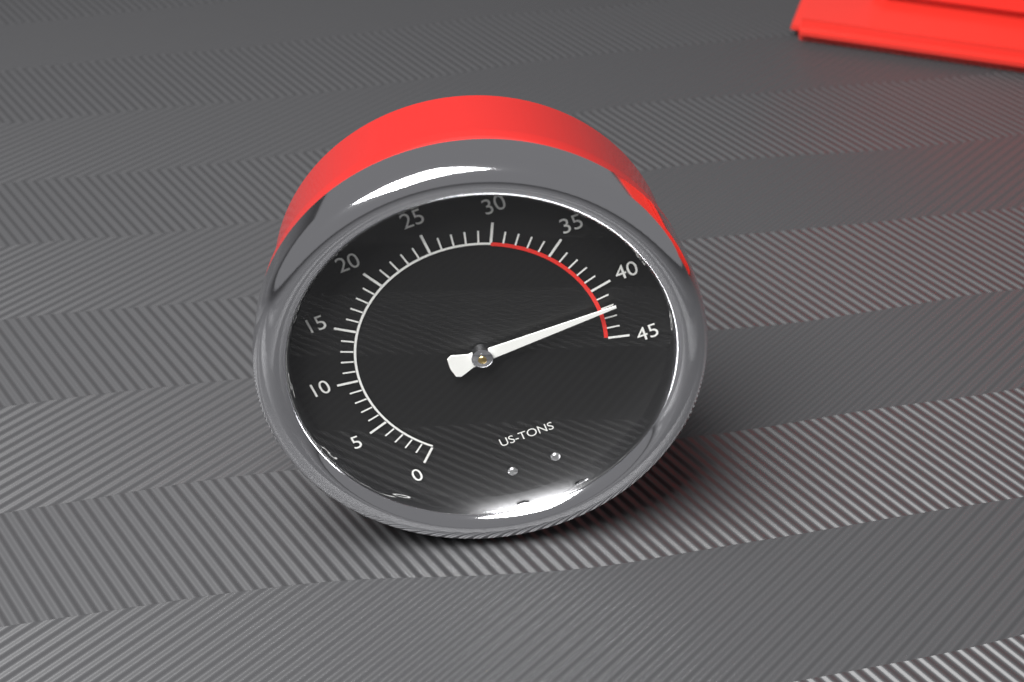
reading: 42 US tons
